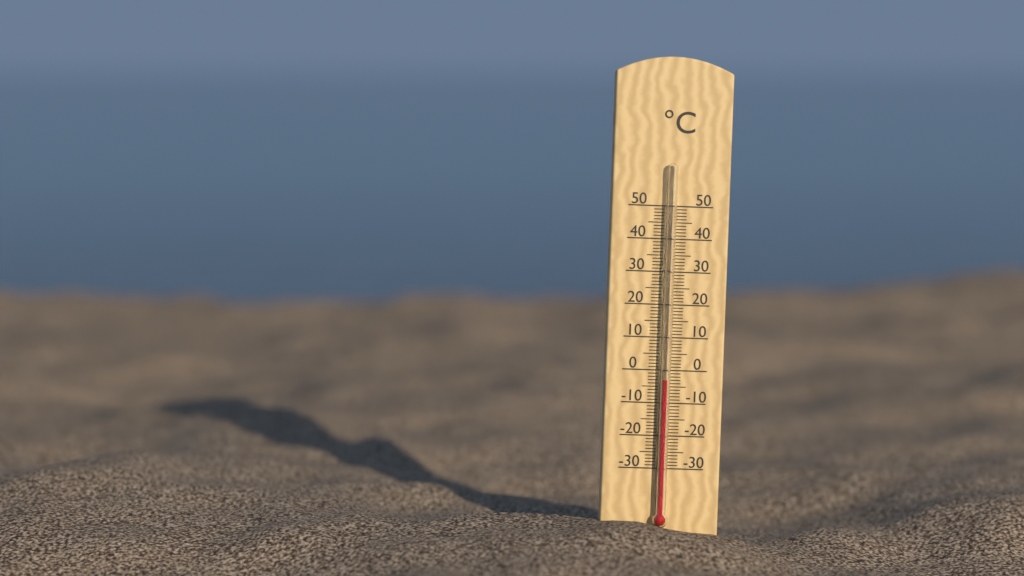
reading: -3 °C
